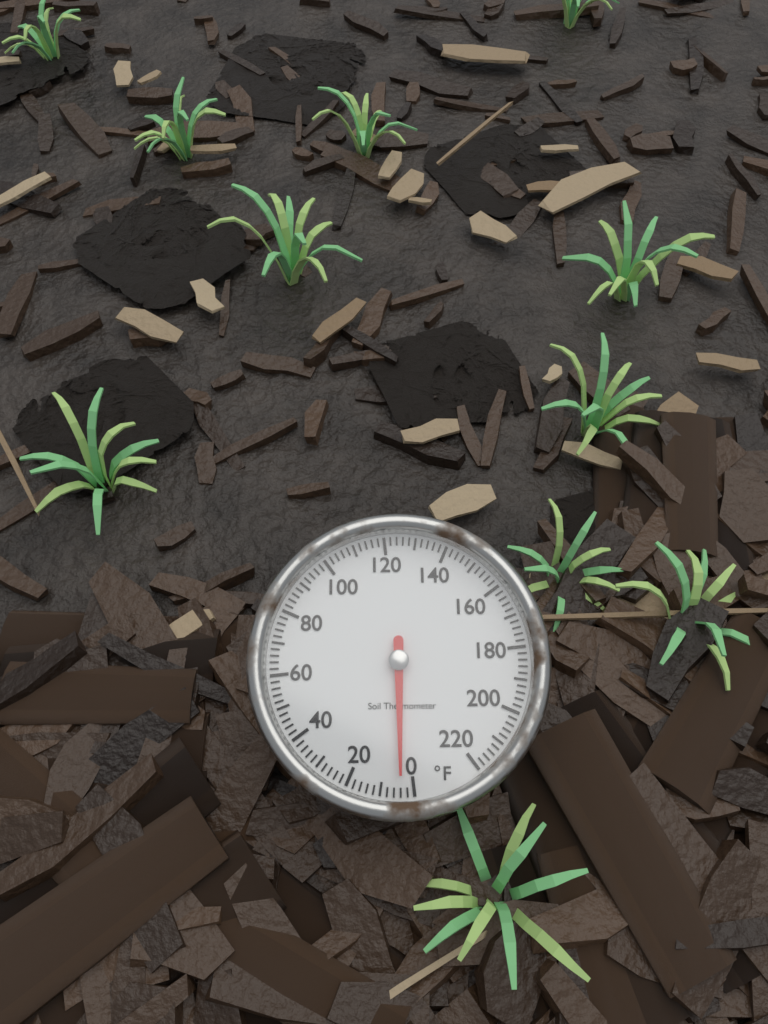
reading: 4 °F
